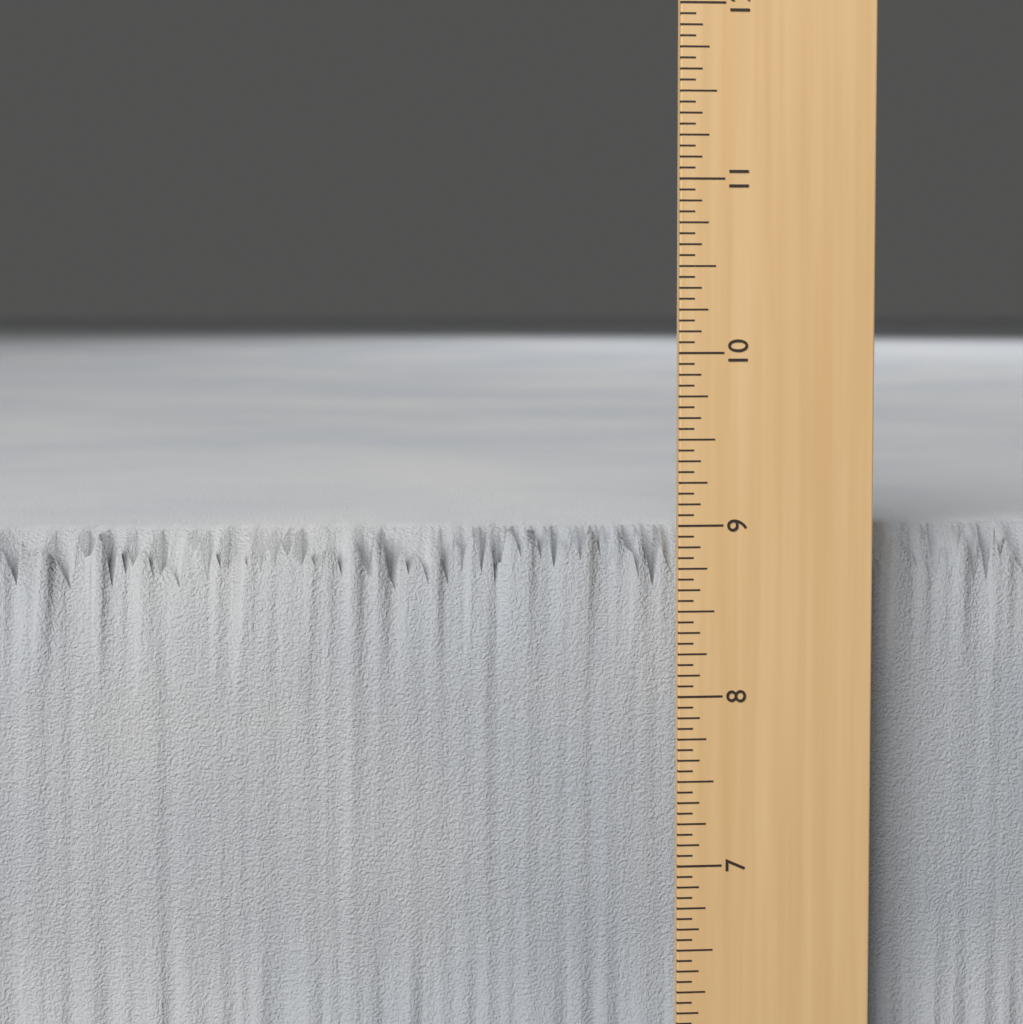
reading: 8.9375 in
